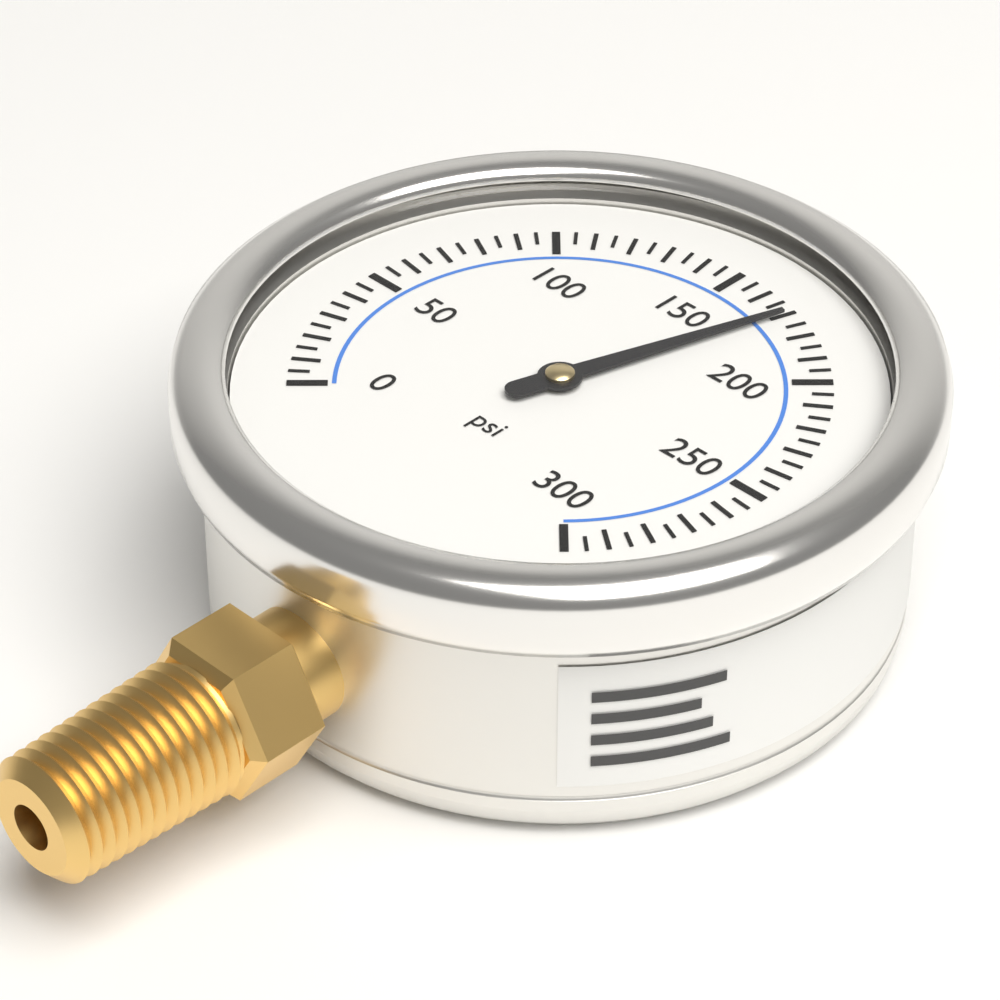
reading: 170 psi
